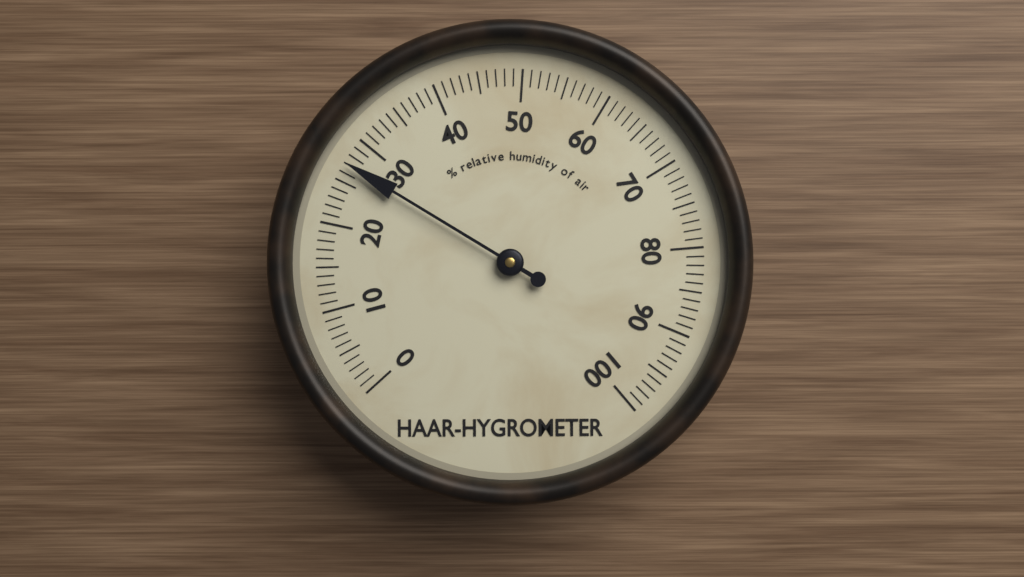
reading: 27 %
